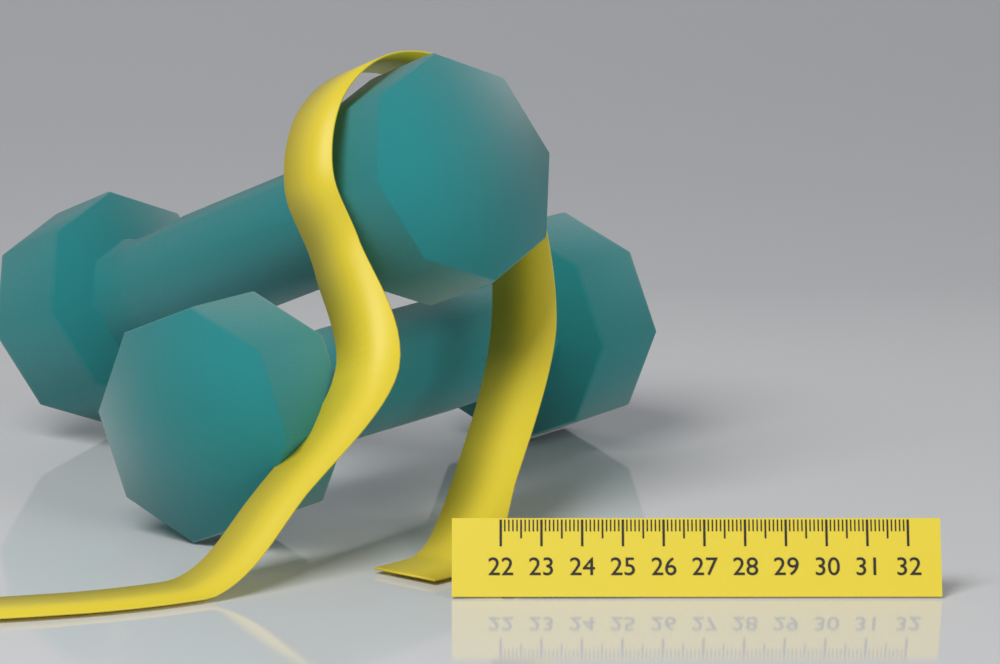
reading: 22.4 (no unit)
